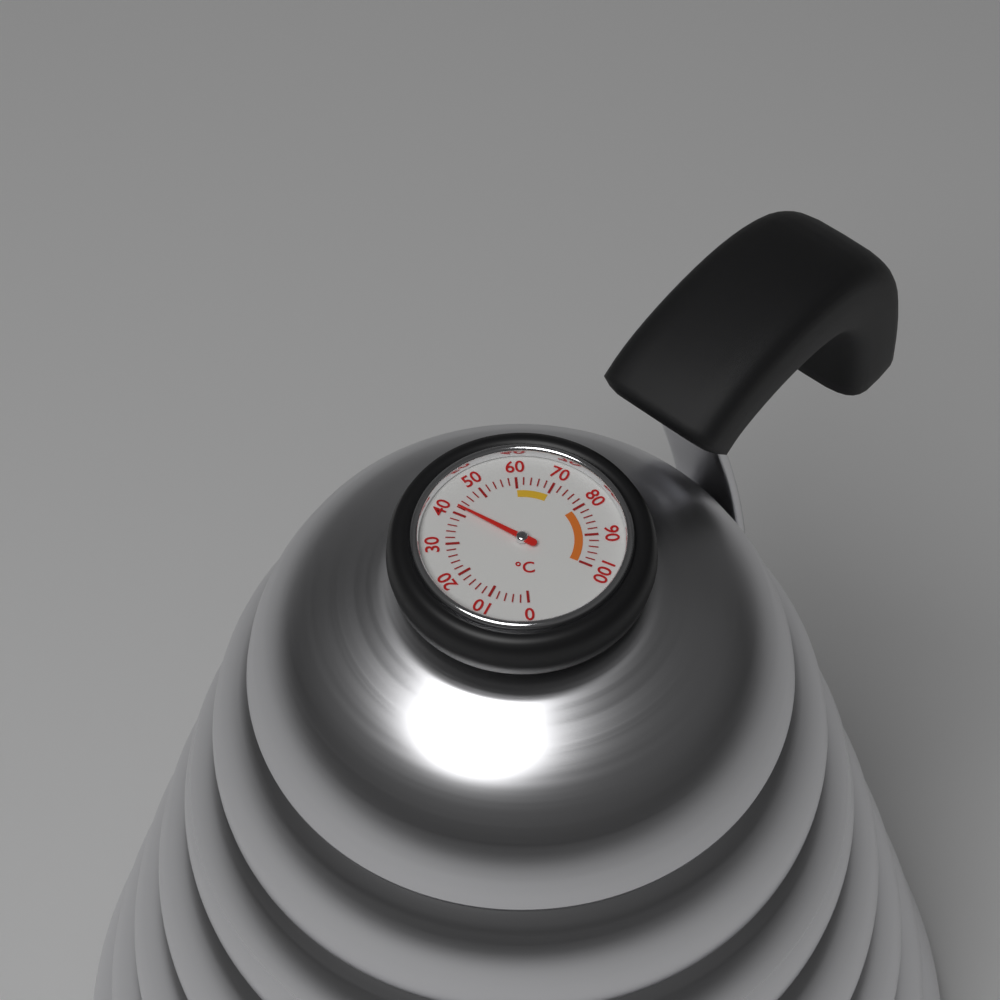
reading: 42 °C
